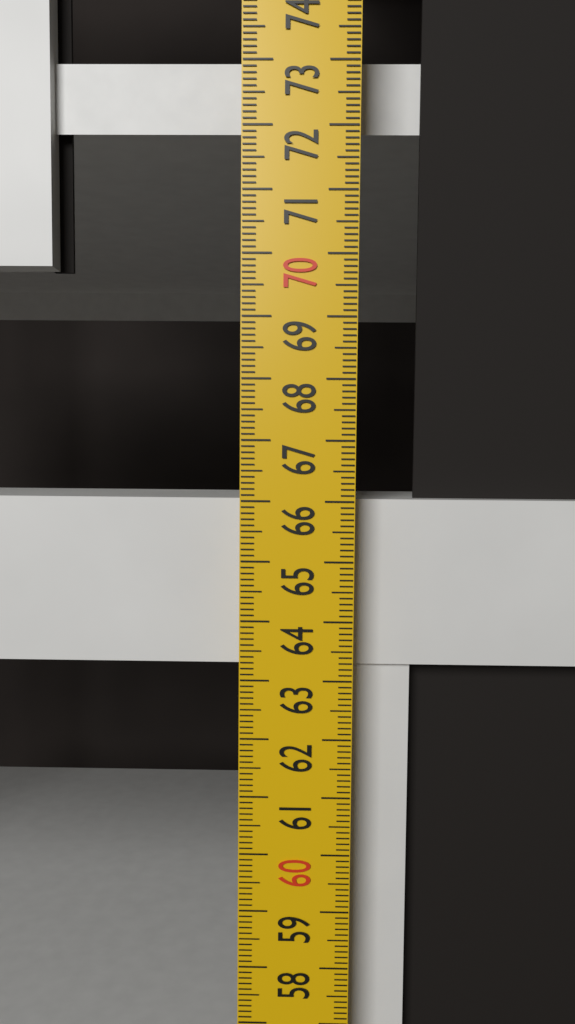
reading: 66.0 cm
